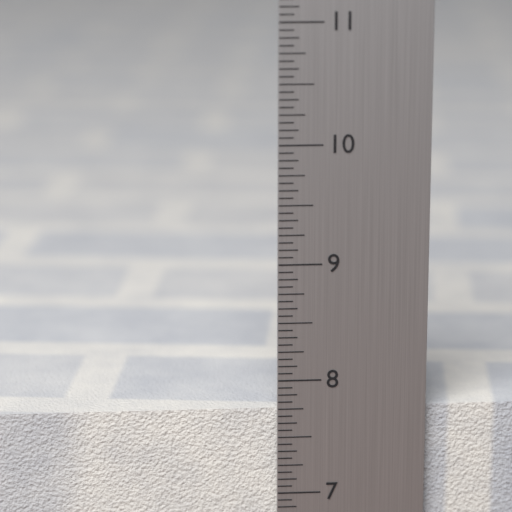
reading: 7.7500 in
